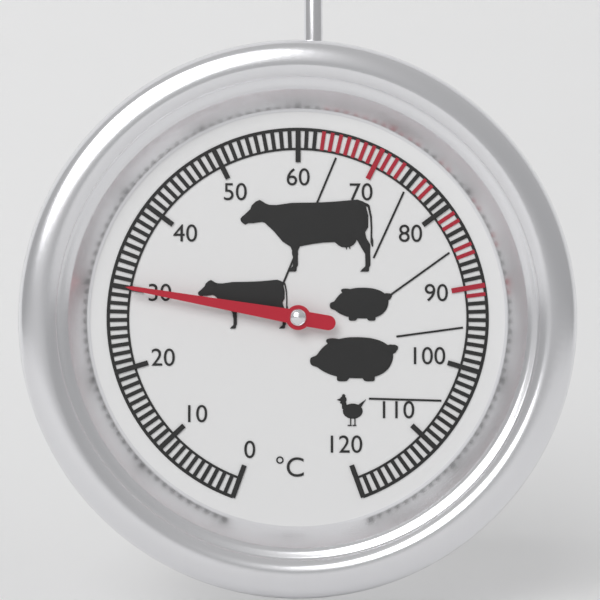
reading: 30 °C
